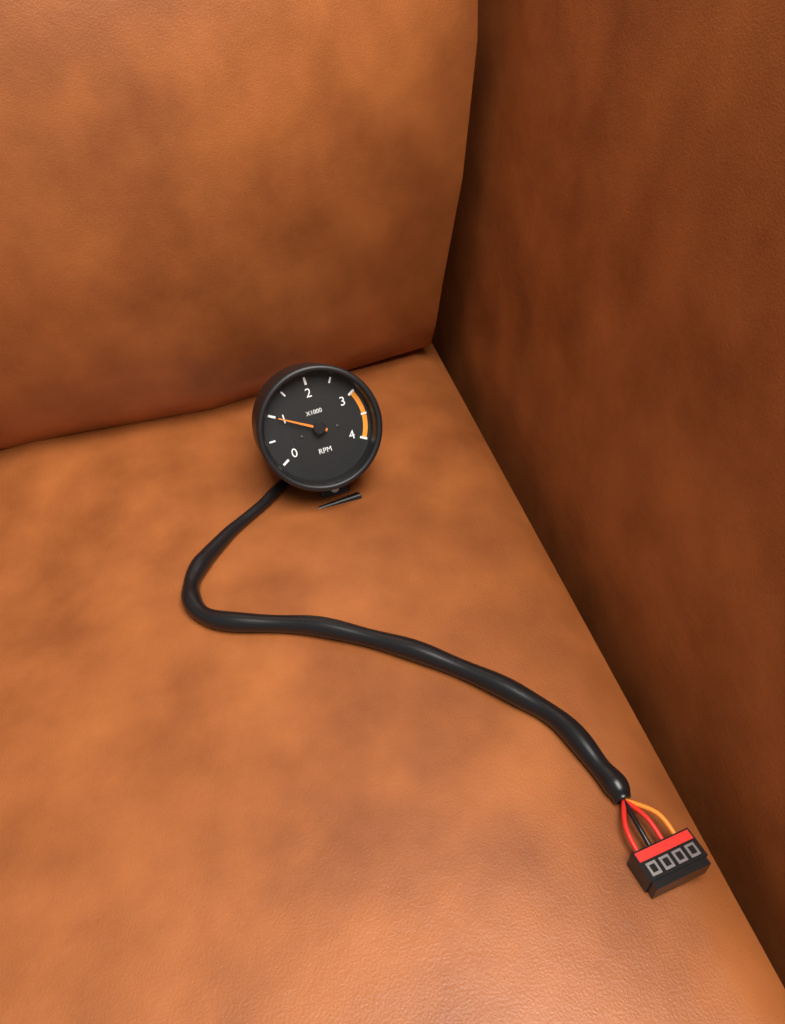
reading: 1000 RPM
